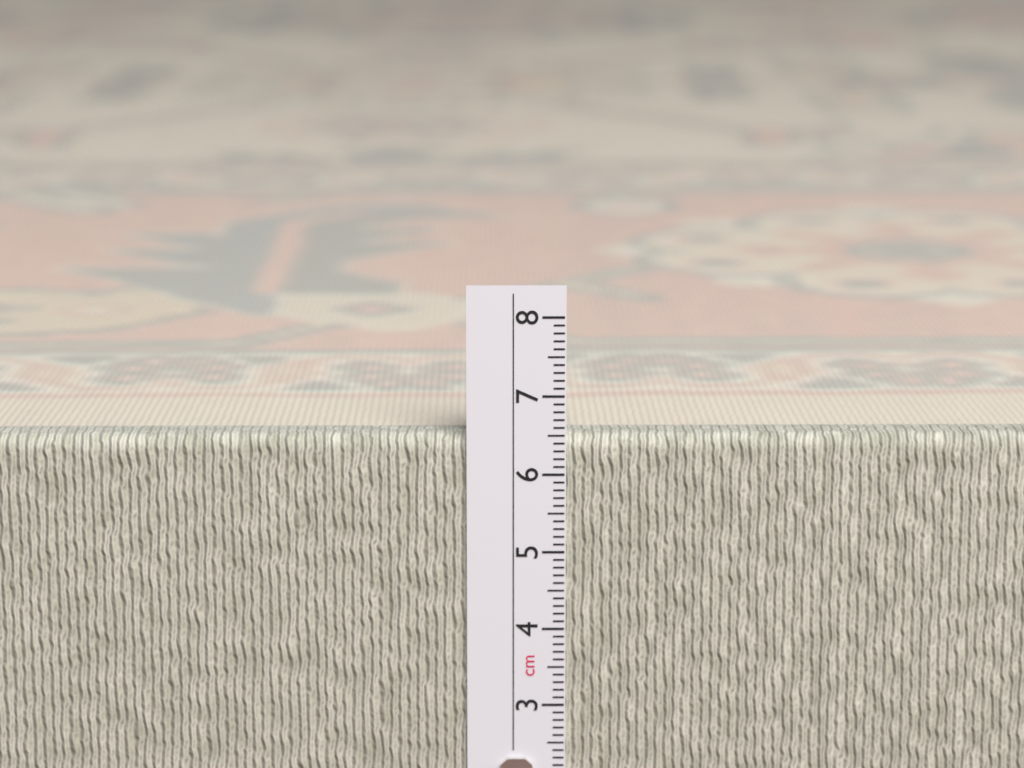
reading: 6.5 cm
